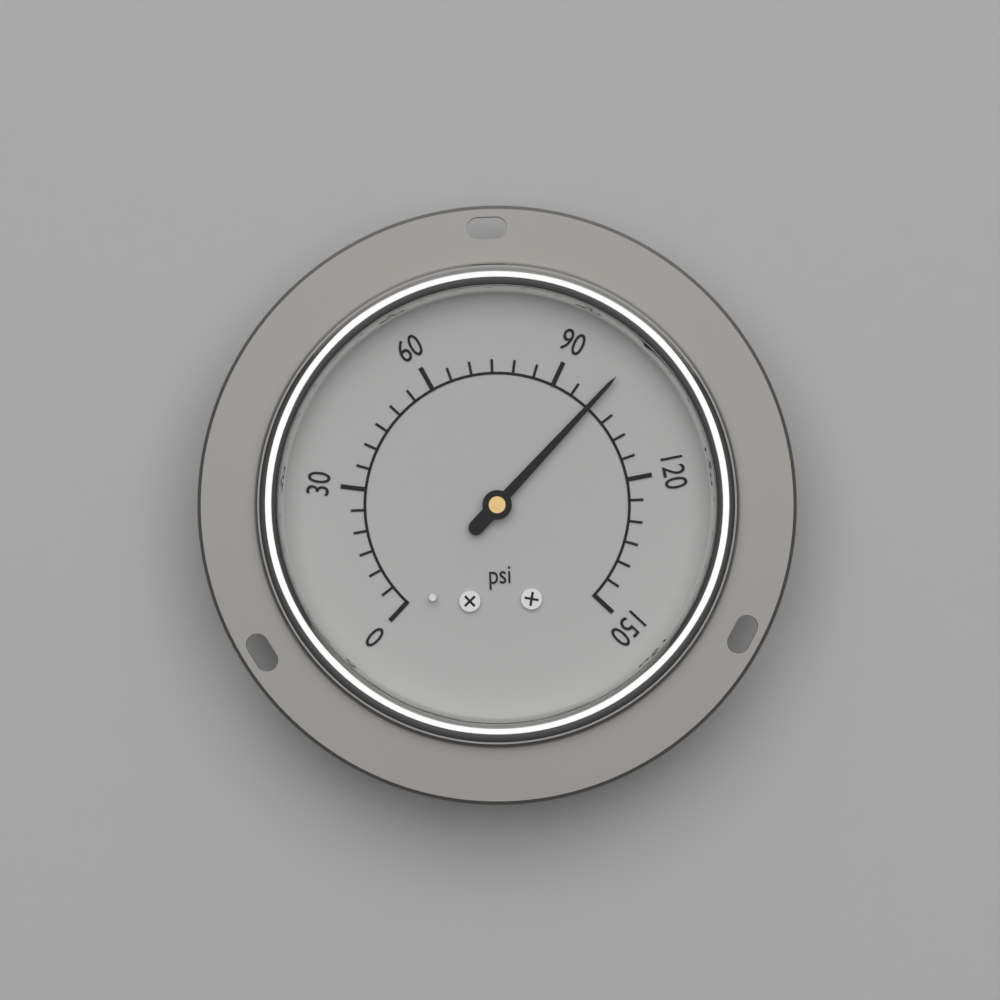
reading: 100 psi
